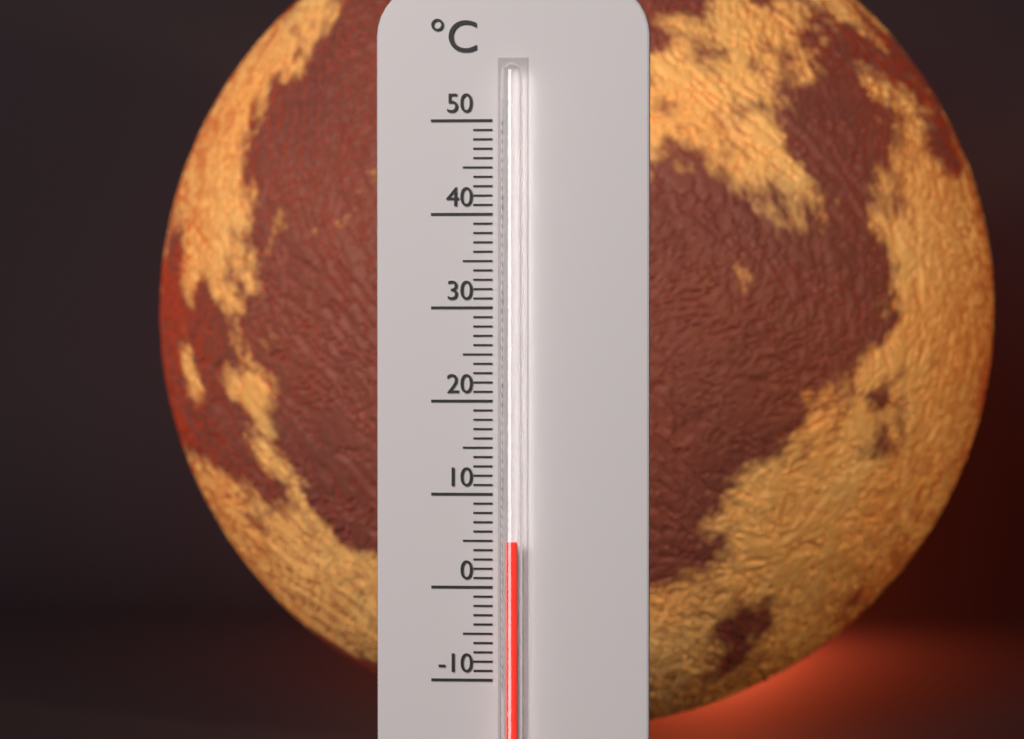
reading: 5 °C
